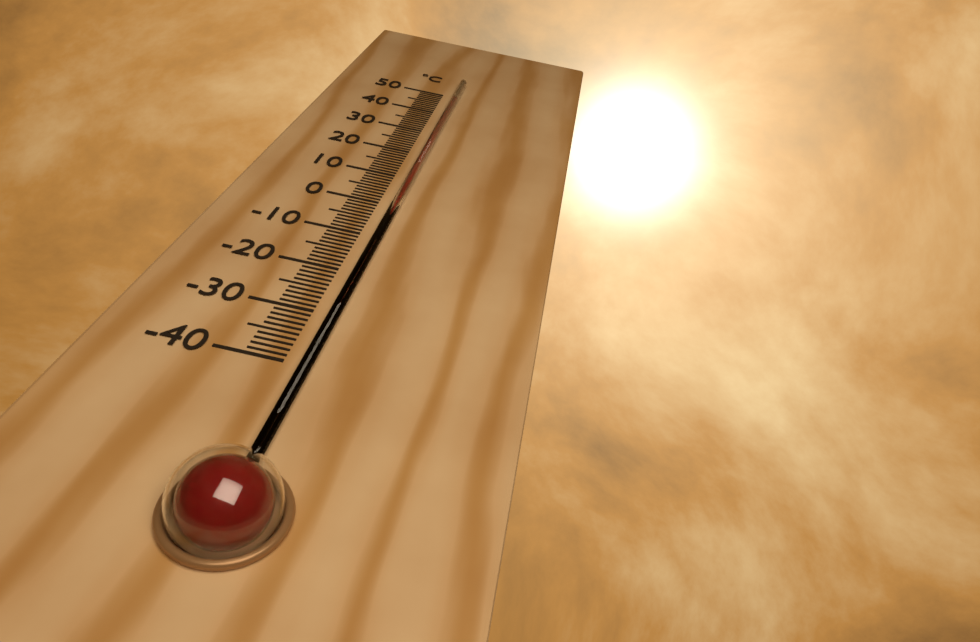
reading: 47 °C
